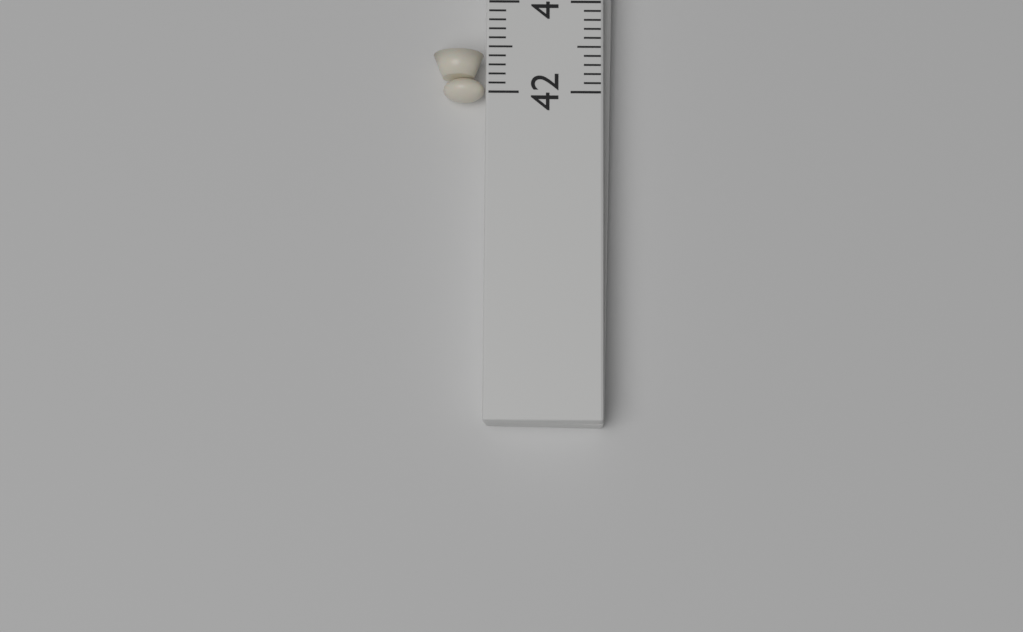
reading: 42.5 (no unit)
